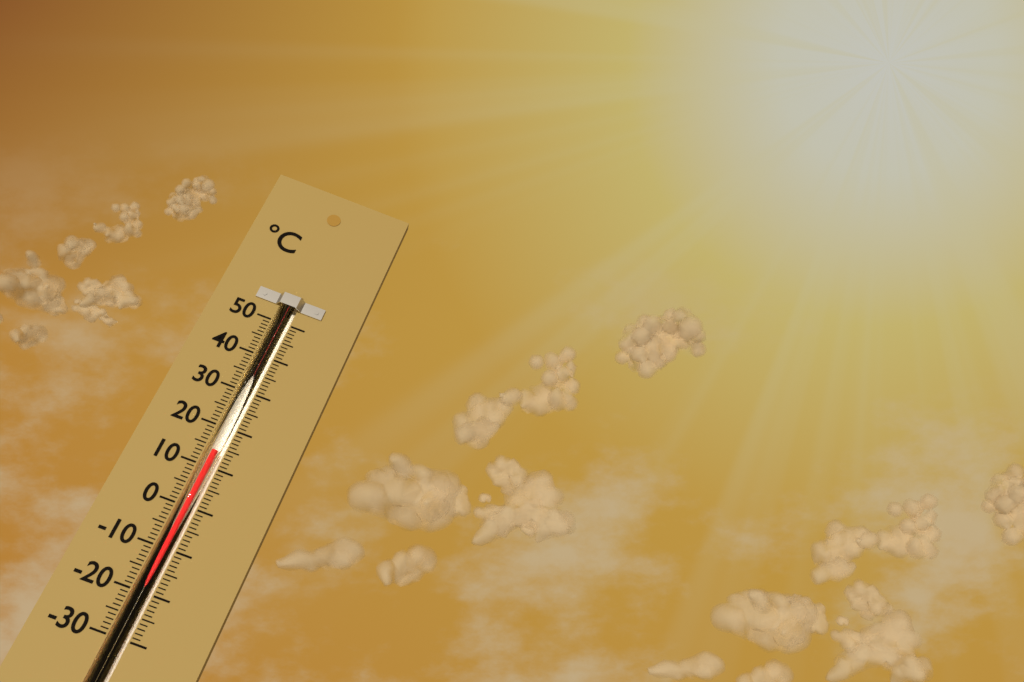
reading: 14 °C
